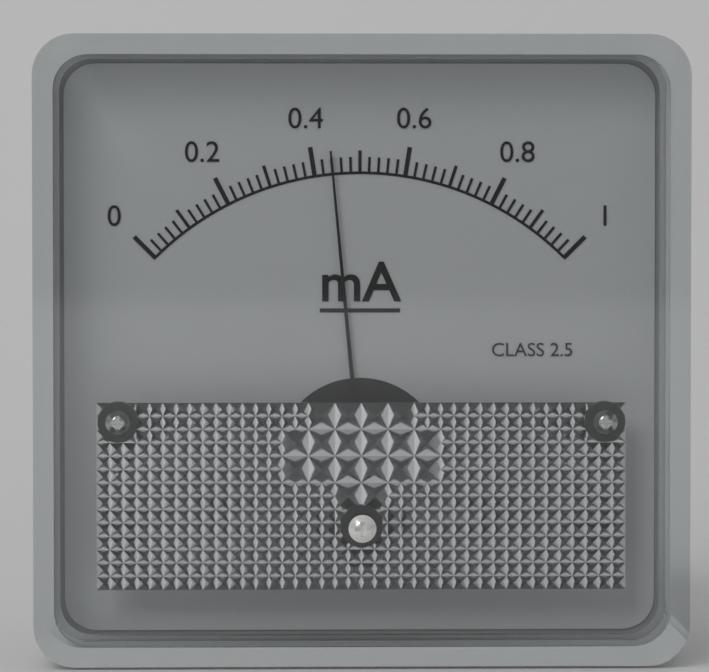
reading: 0.44 mA
